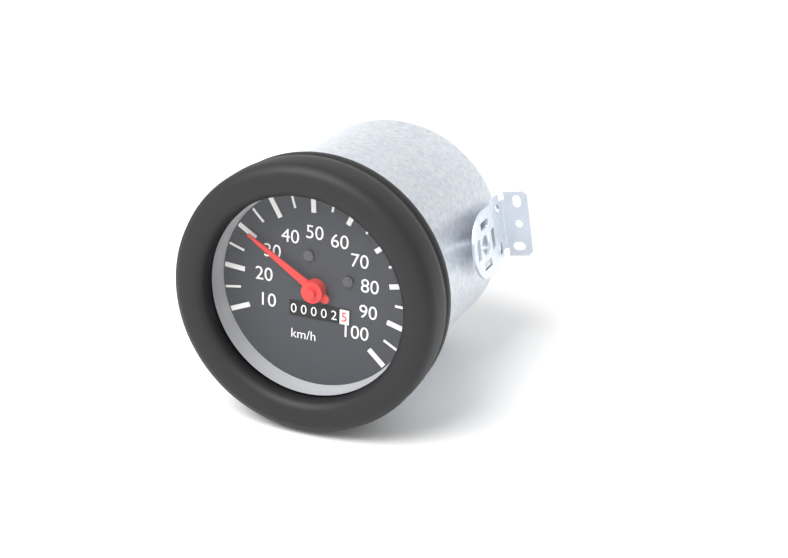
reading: 30 km/h
